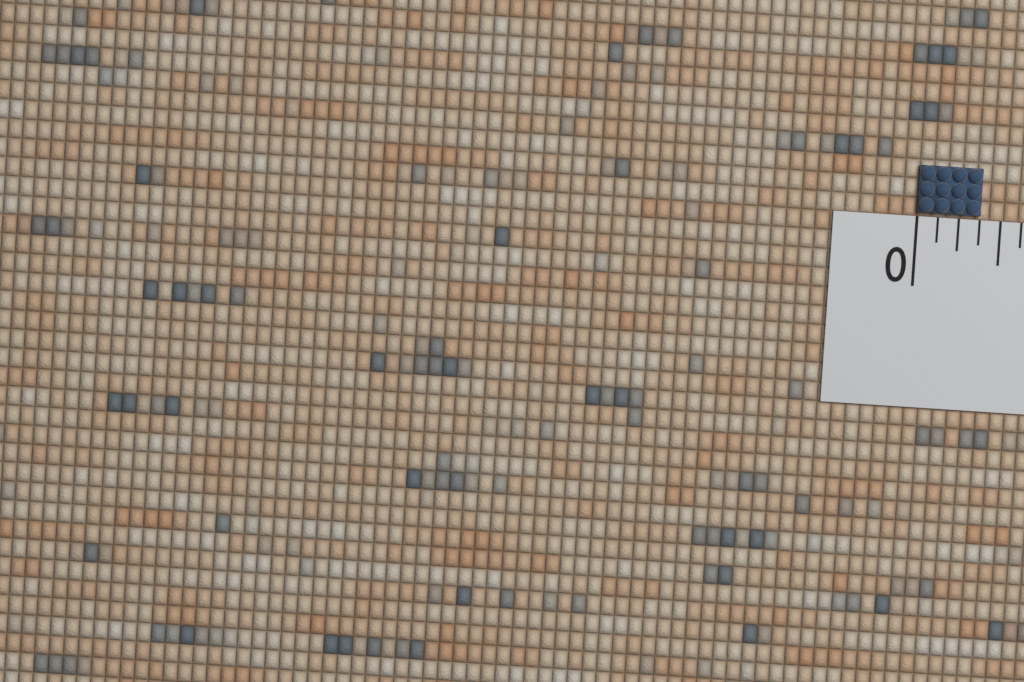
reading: 0.375 (no unit)
